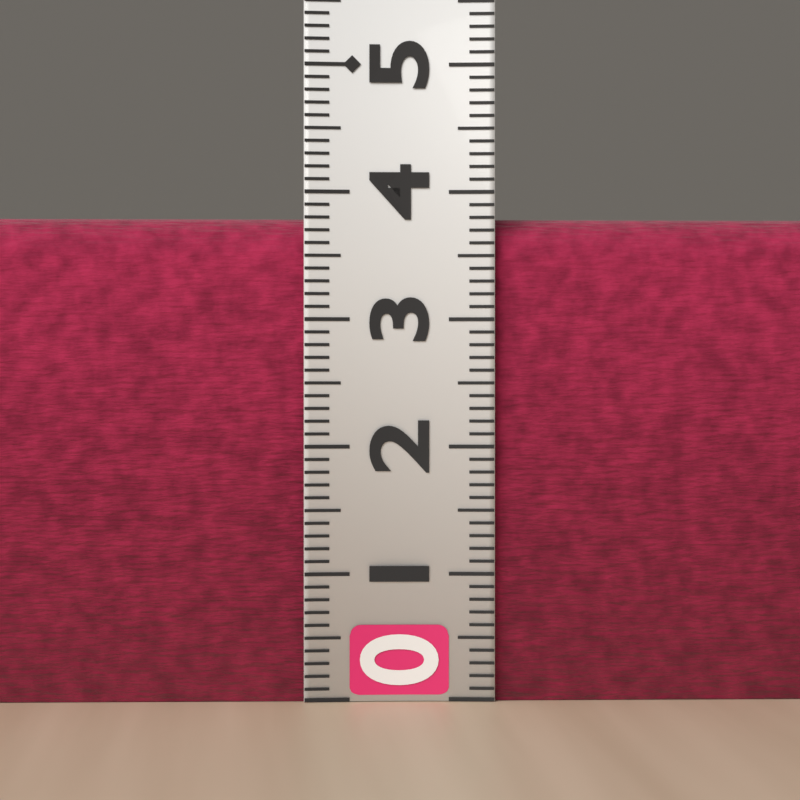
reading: 3.8 (no unit)
